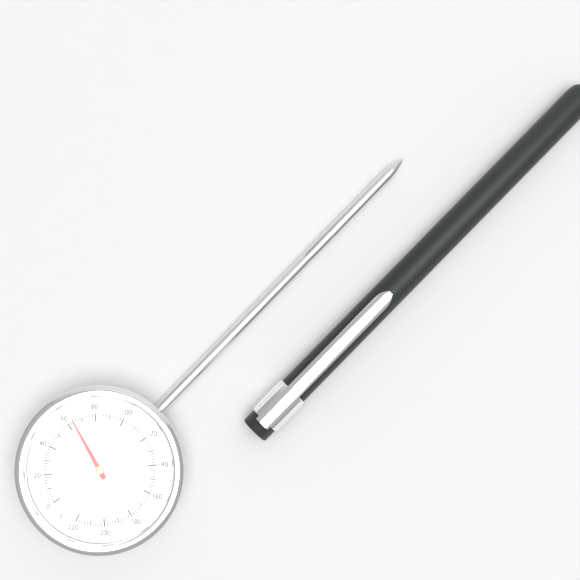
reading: 64 °F
